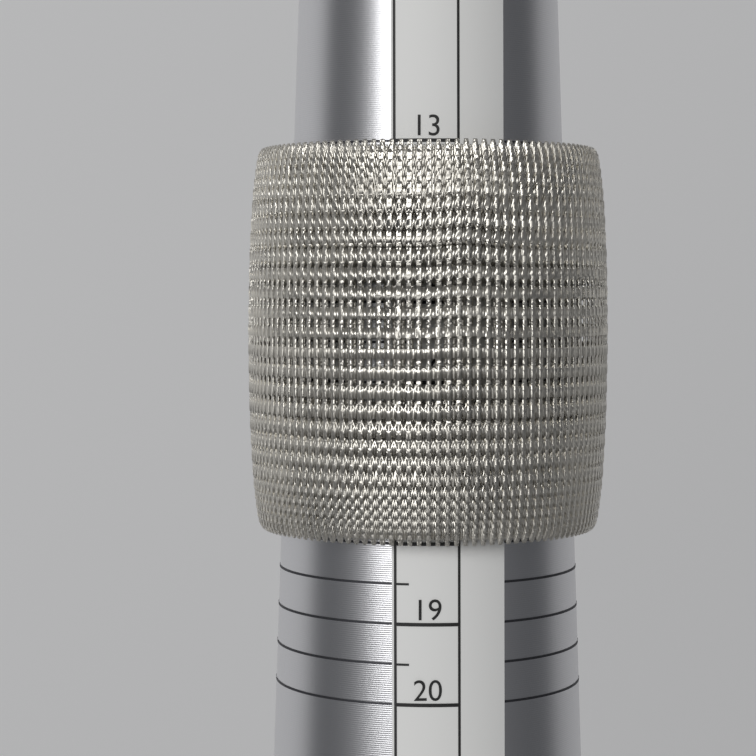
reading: 18.0 (no unit)
